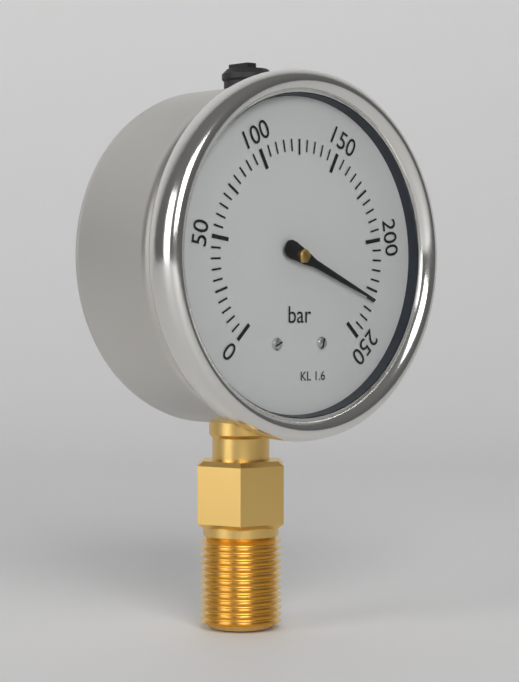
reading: 230 bar
